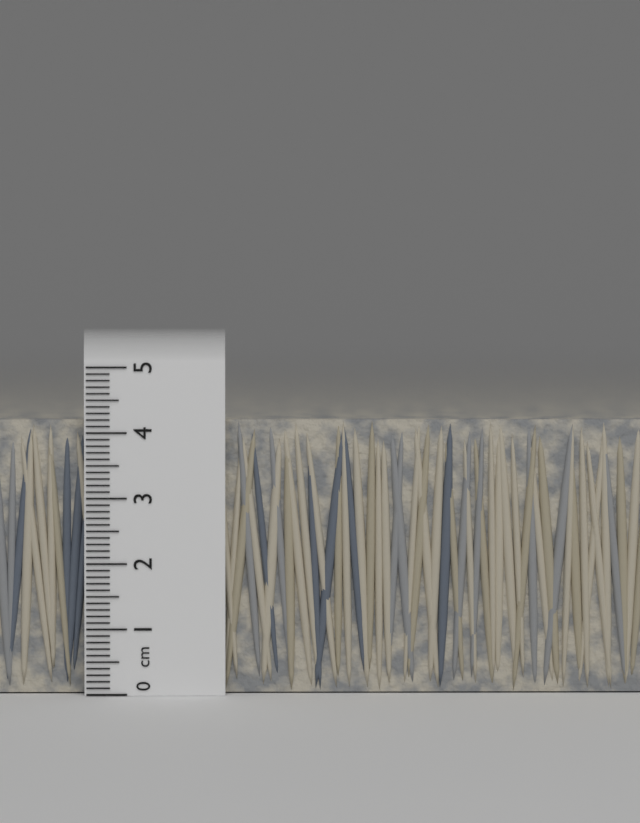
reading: 4.2 cm
